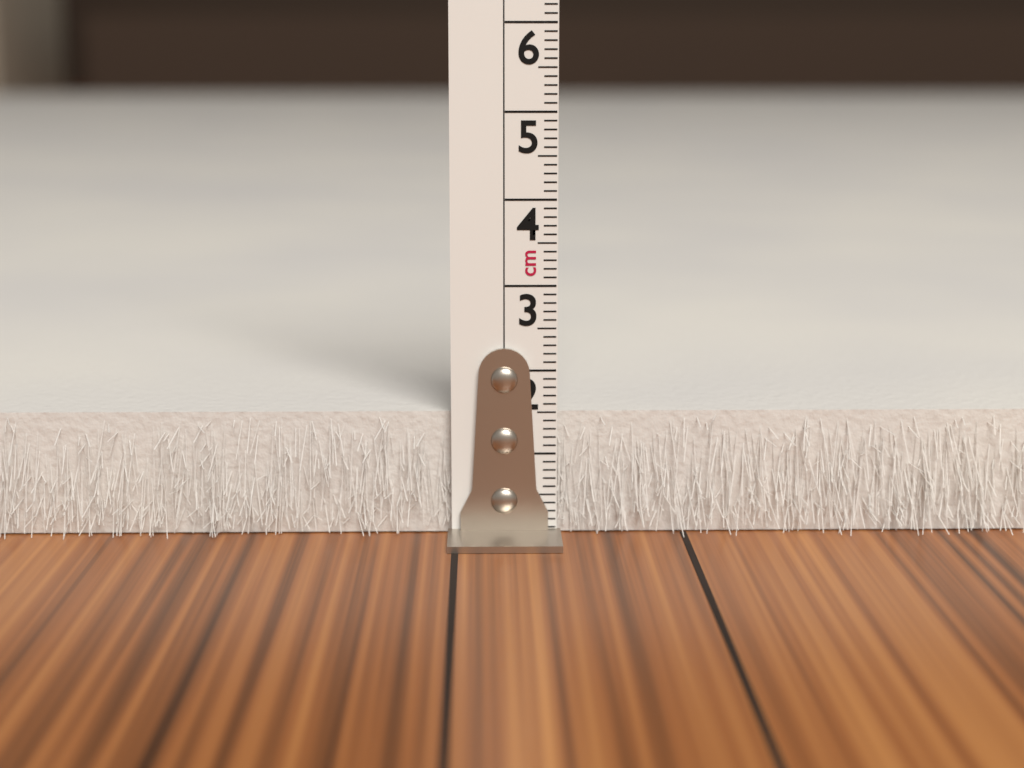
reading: 1.5 cm
